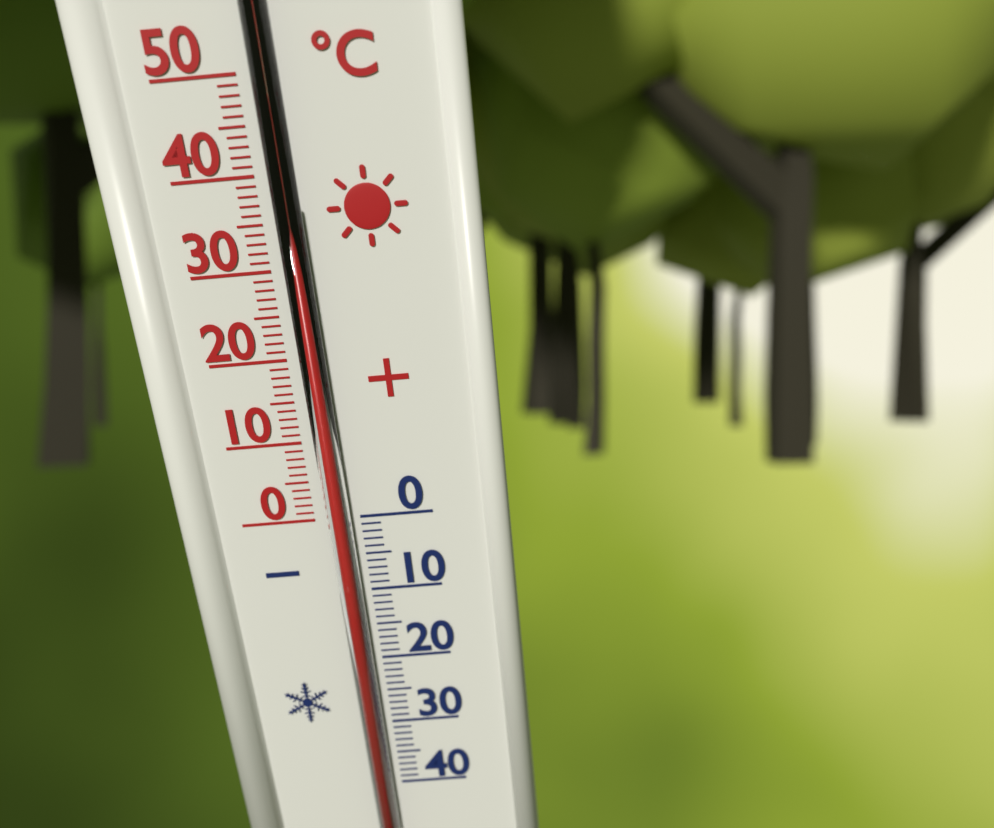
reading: 37 °C
